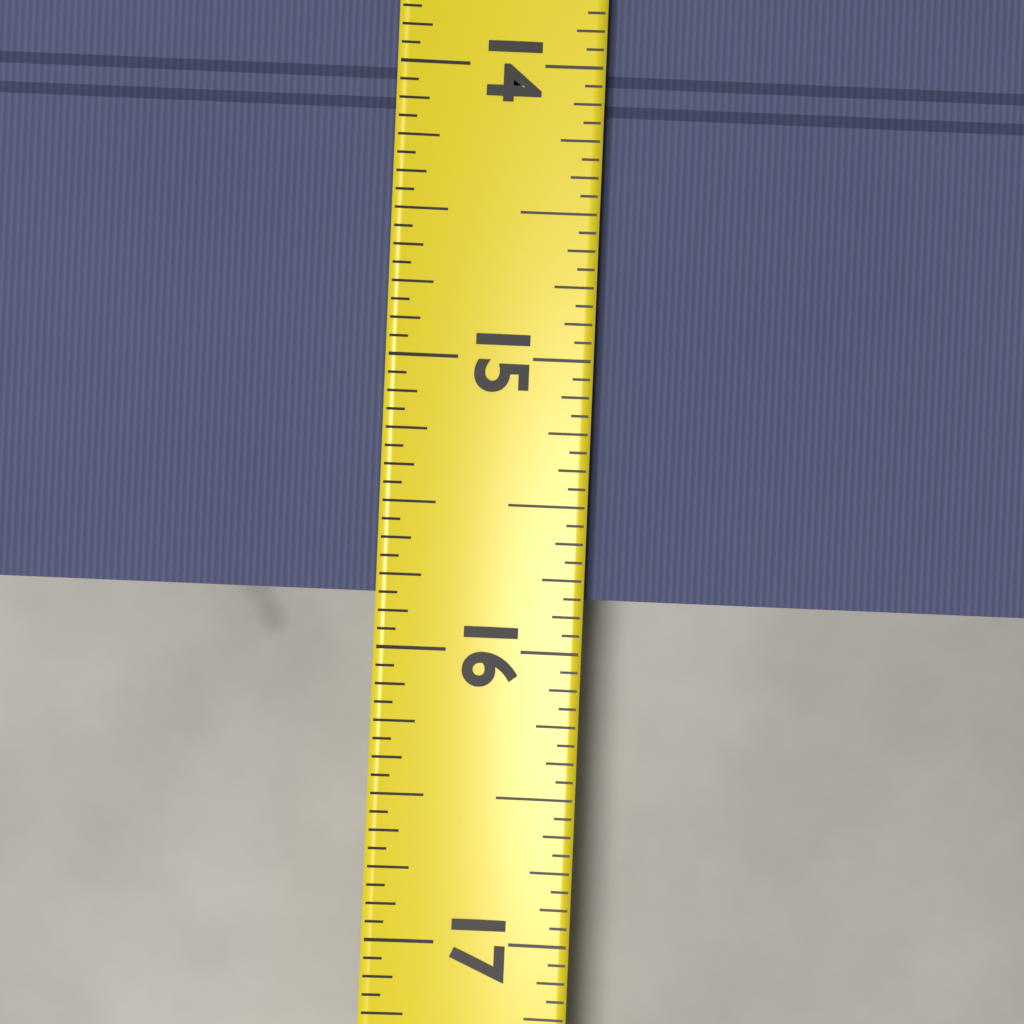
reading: 15.8125 (no unit)
